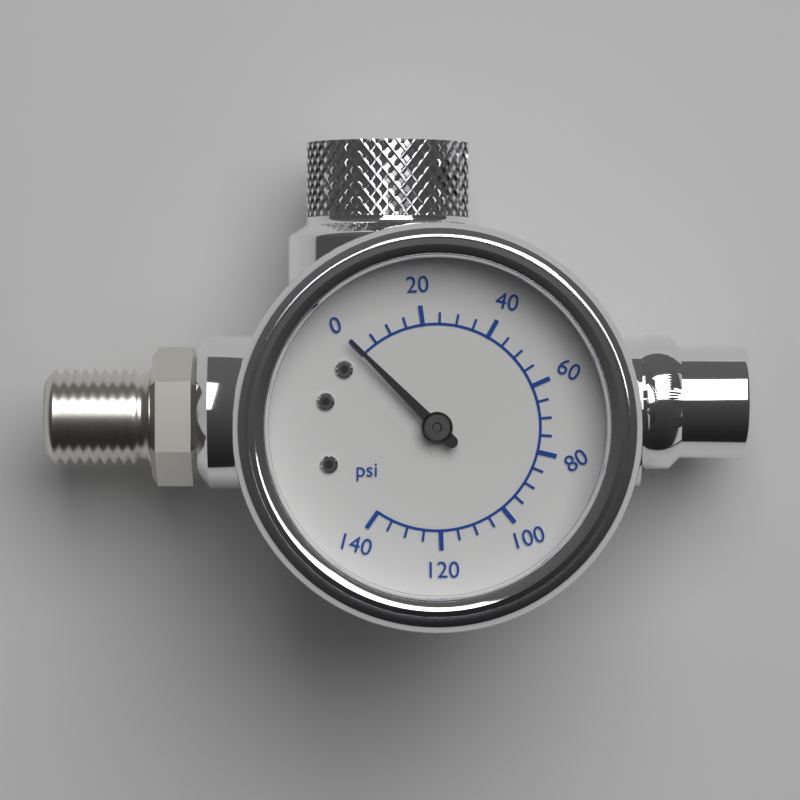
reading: 0 psi
